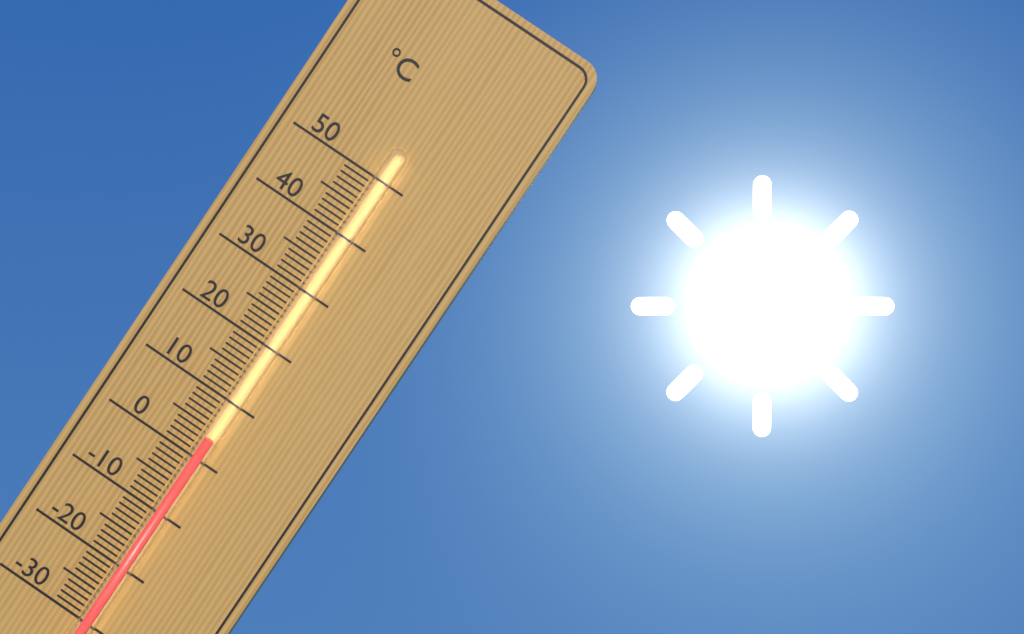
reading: 4 °C
